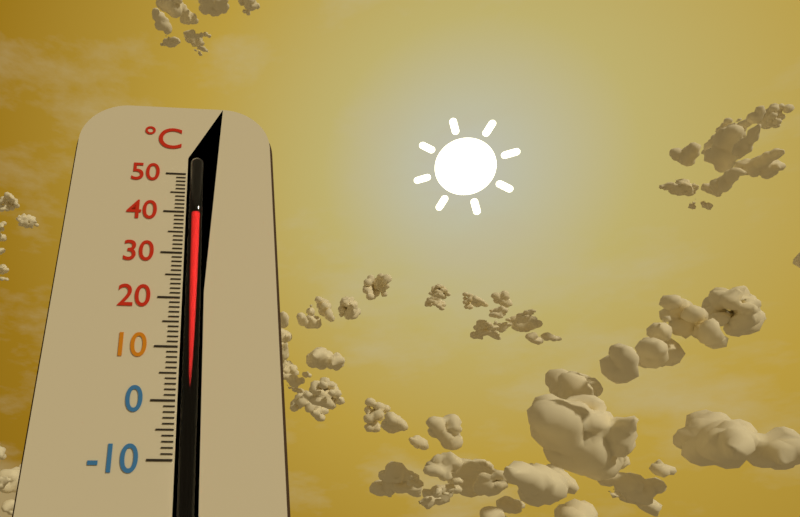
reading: 40 °C
